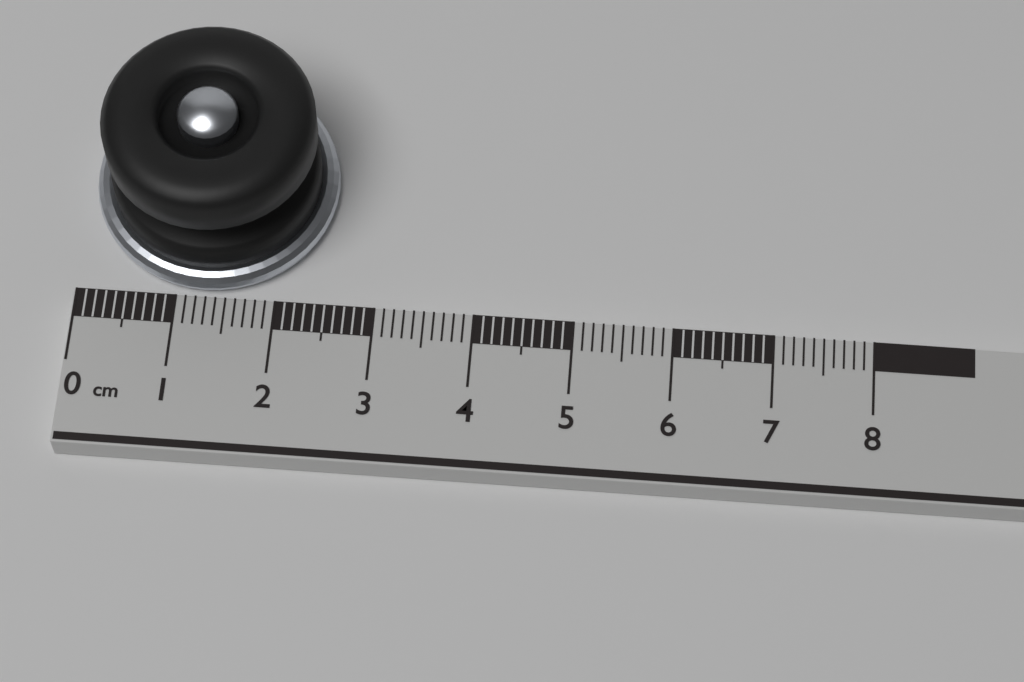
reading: 2.5 cm
